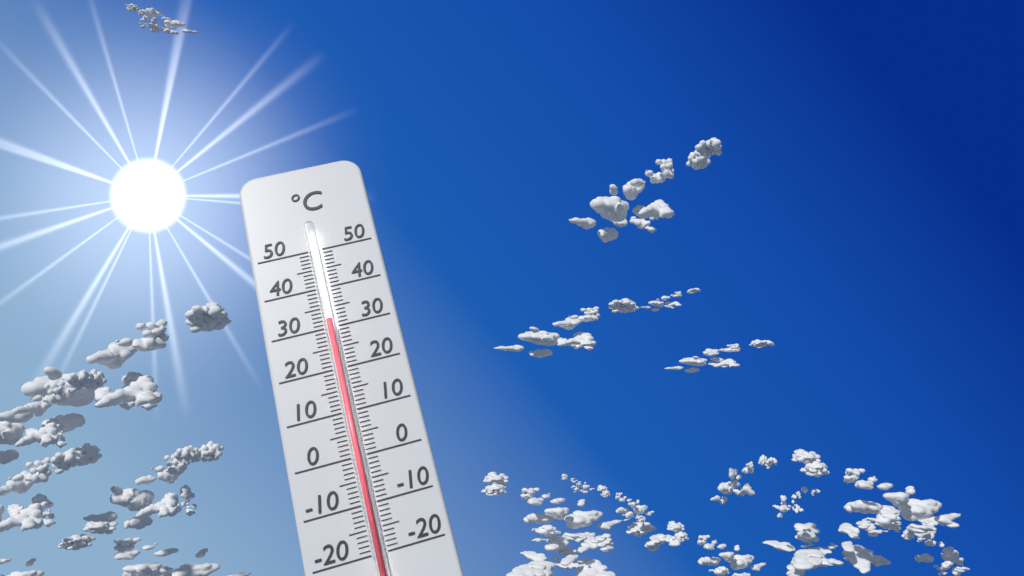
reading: 31 °C
